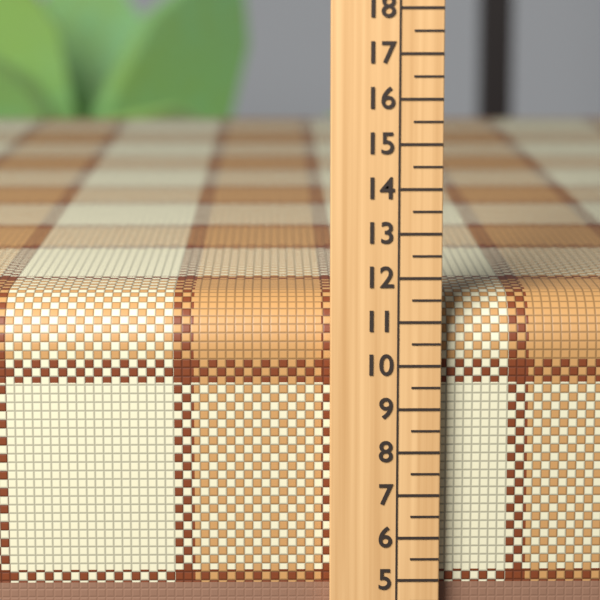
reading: 11.5 (no unit)
